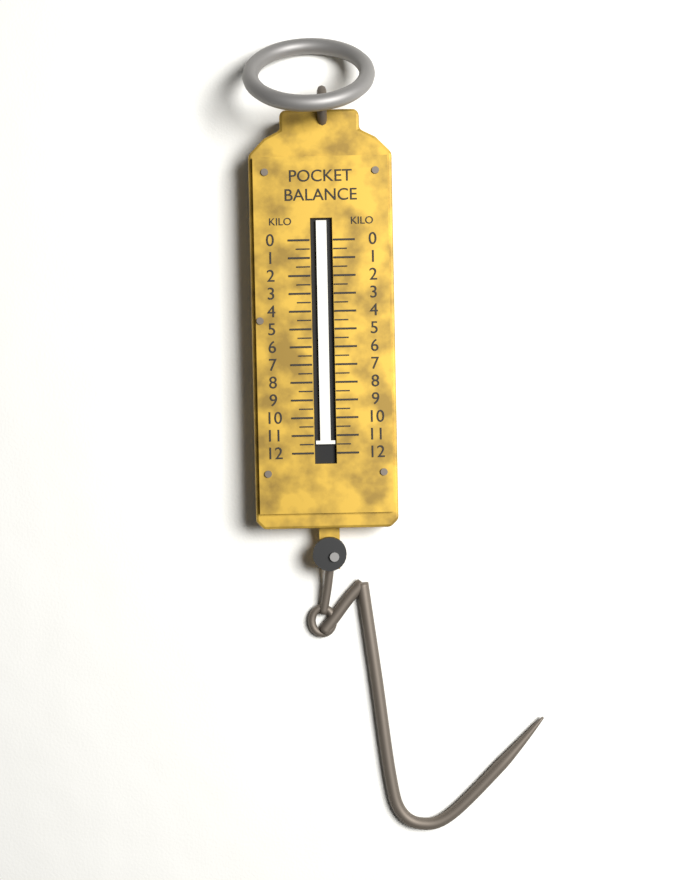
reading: 11.5 kg
